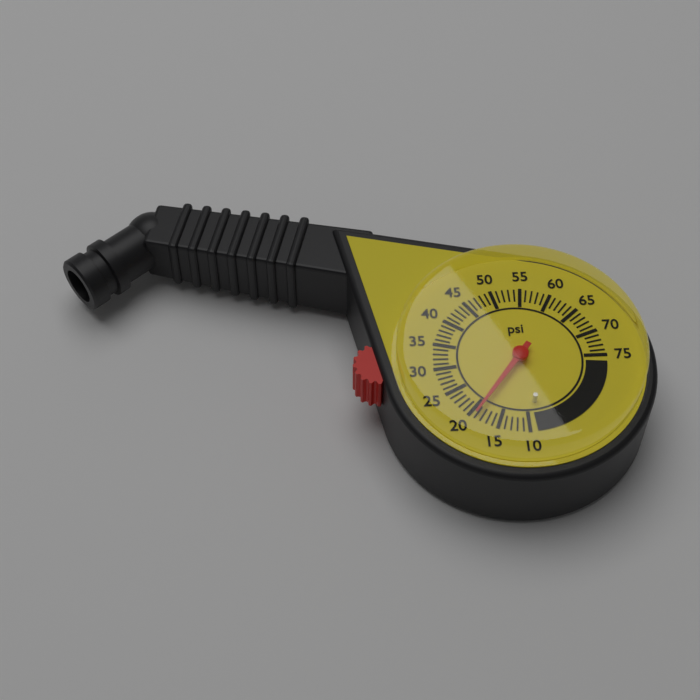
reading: 19 psi
